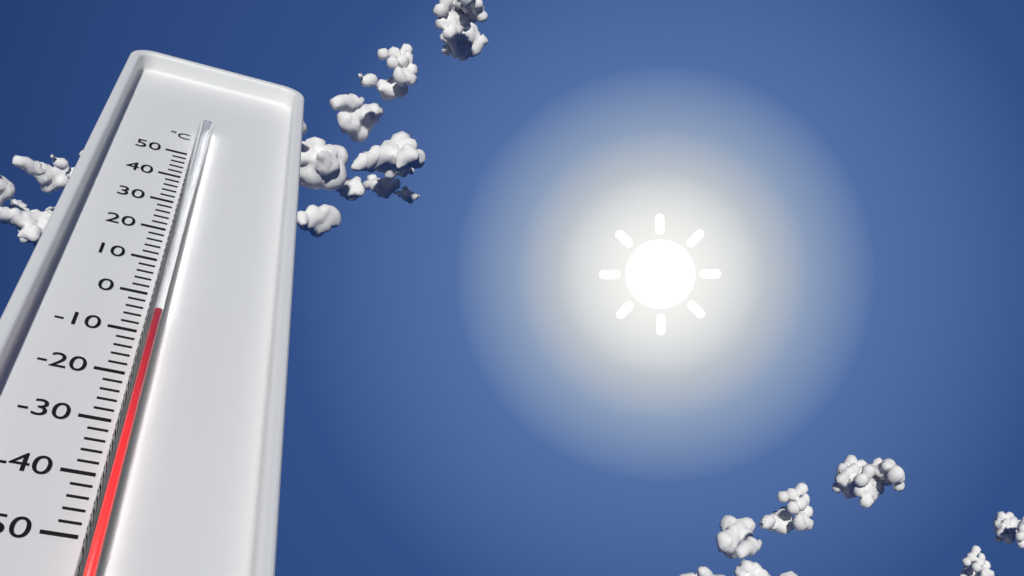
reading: -8 °C
